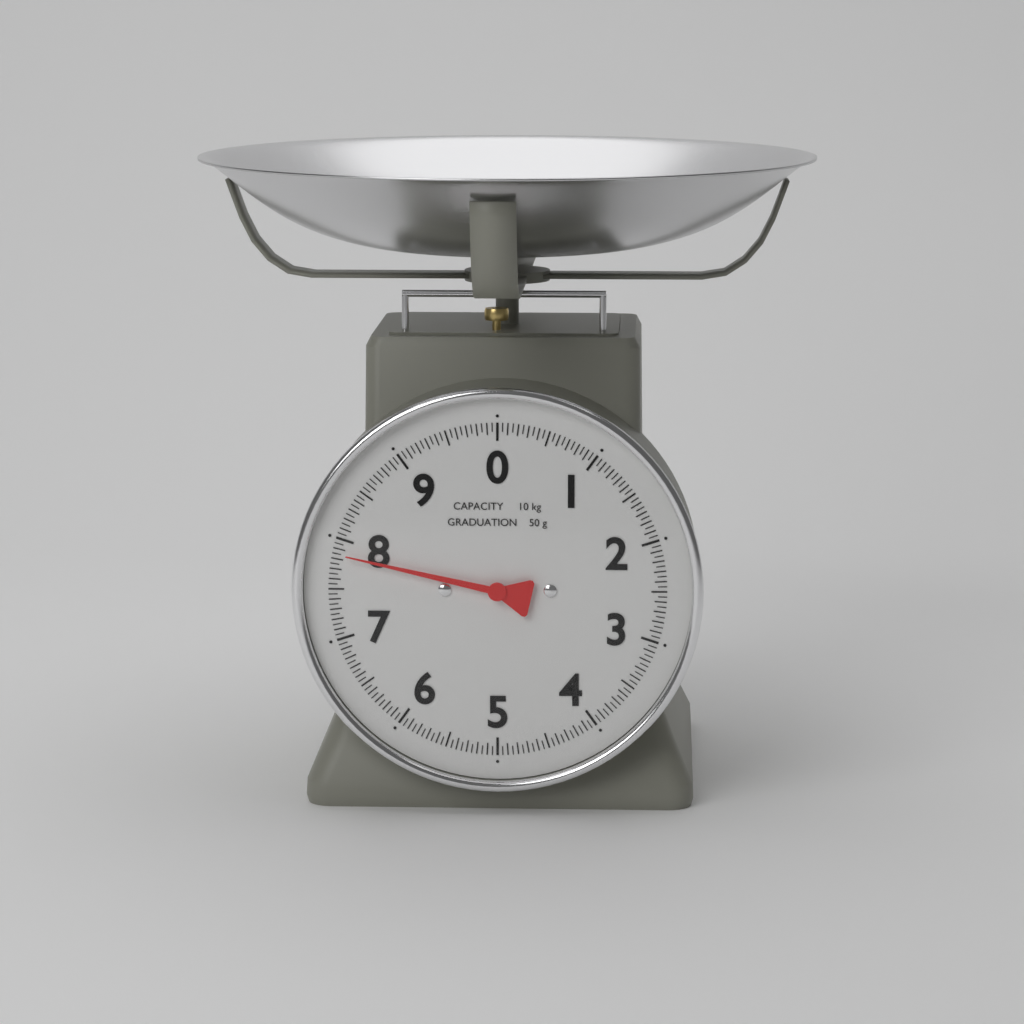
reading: 7.85 kg
